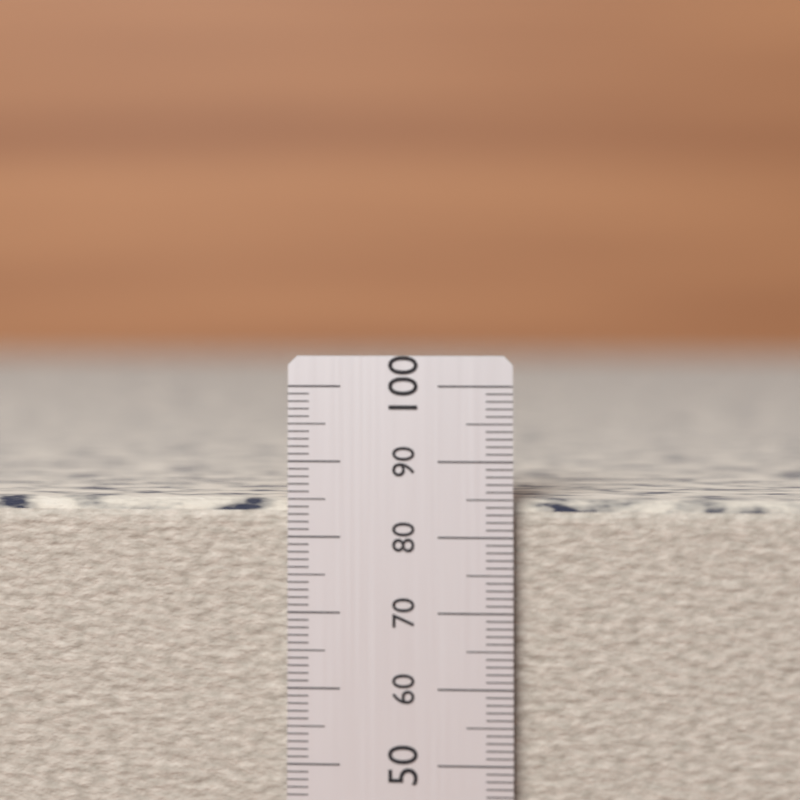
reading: 86 (no unit)
